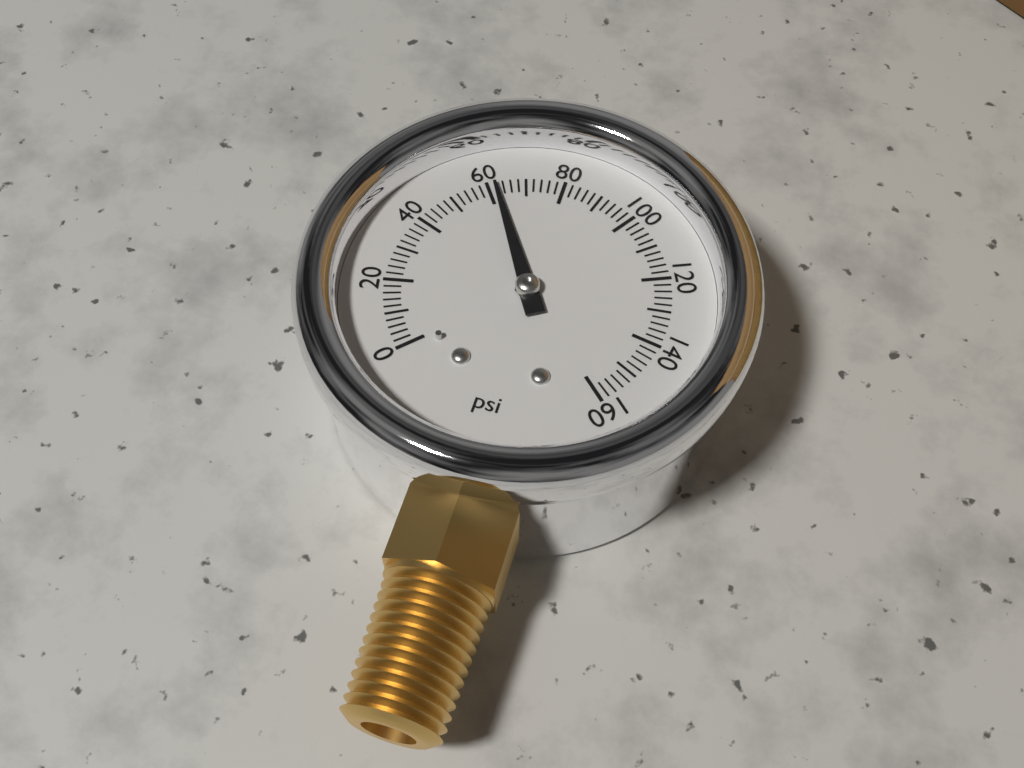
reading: 62 psi
